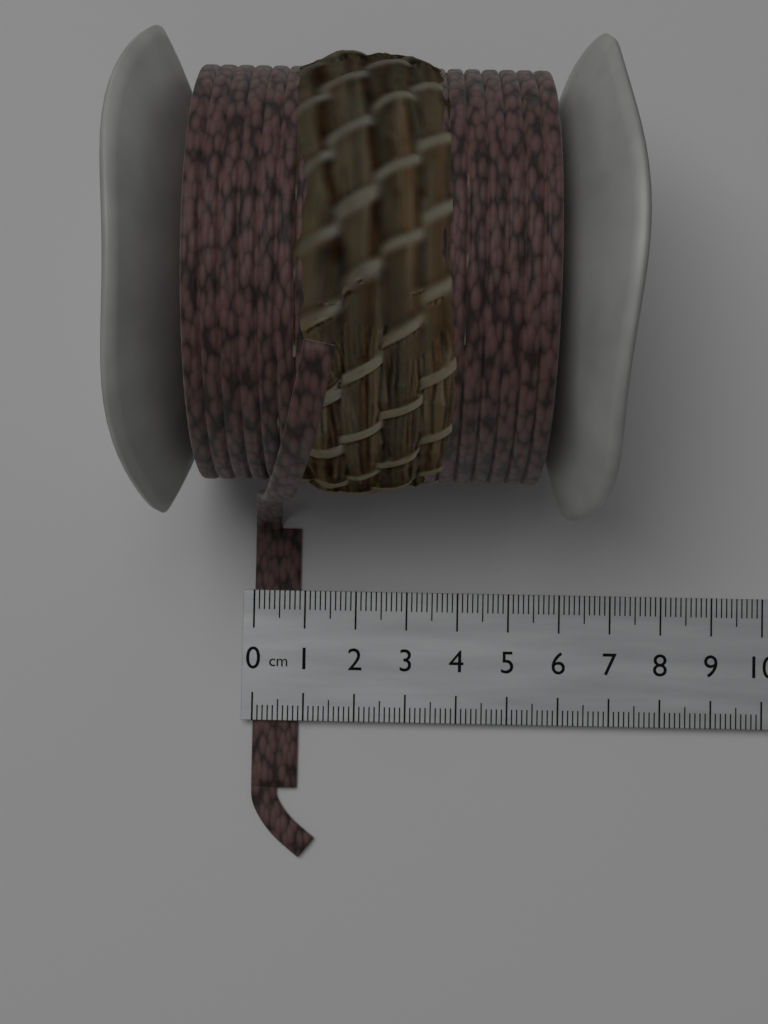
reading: 0.9 cm
